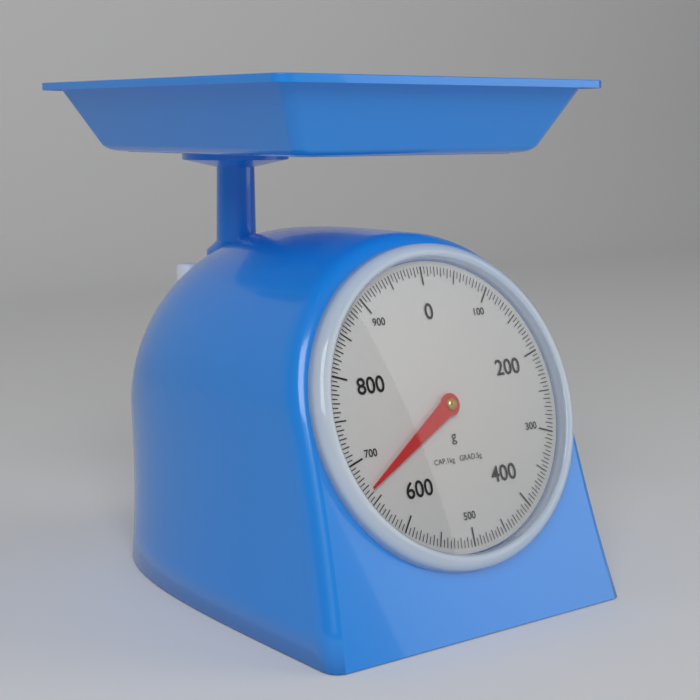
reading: 665 g
